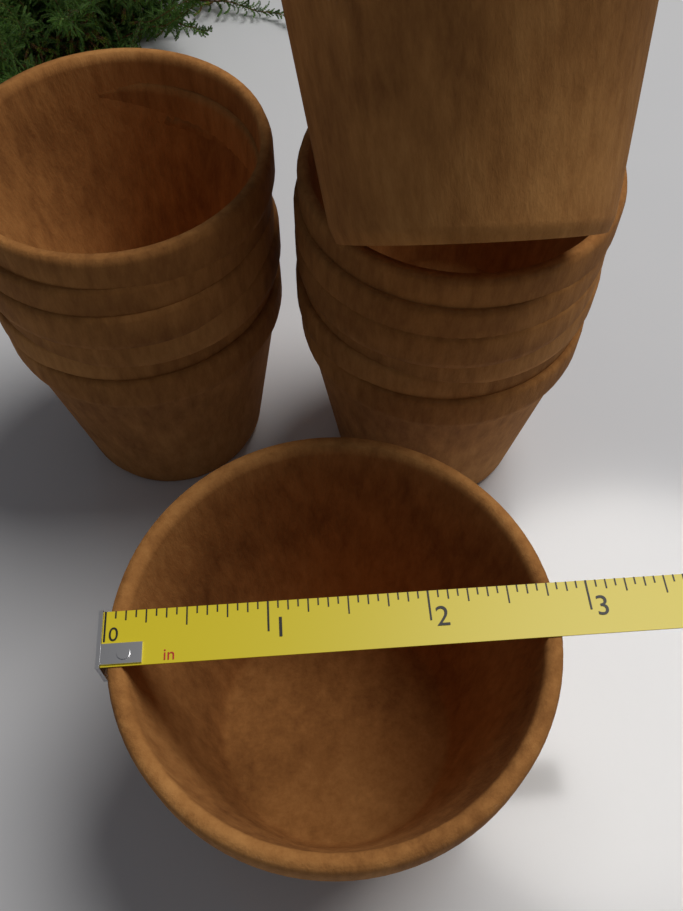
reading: 2.8125 in
